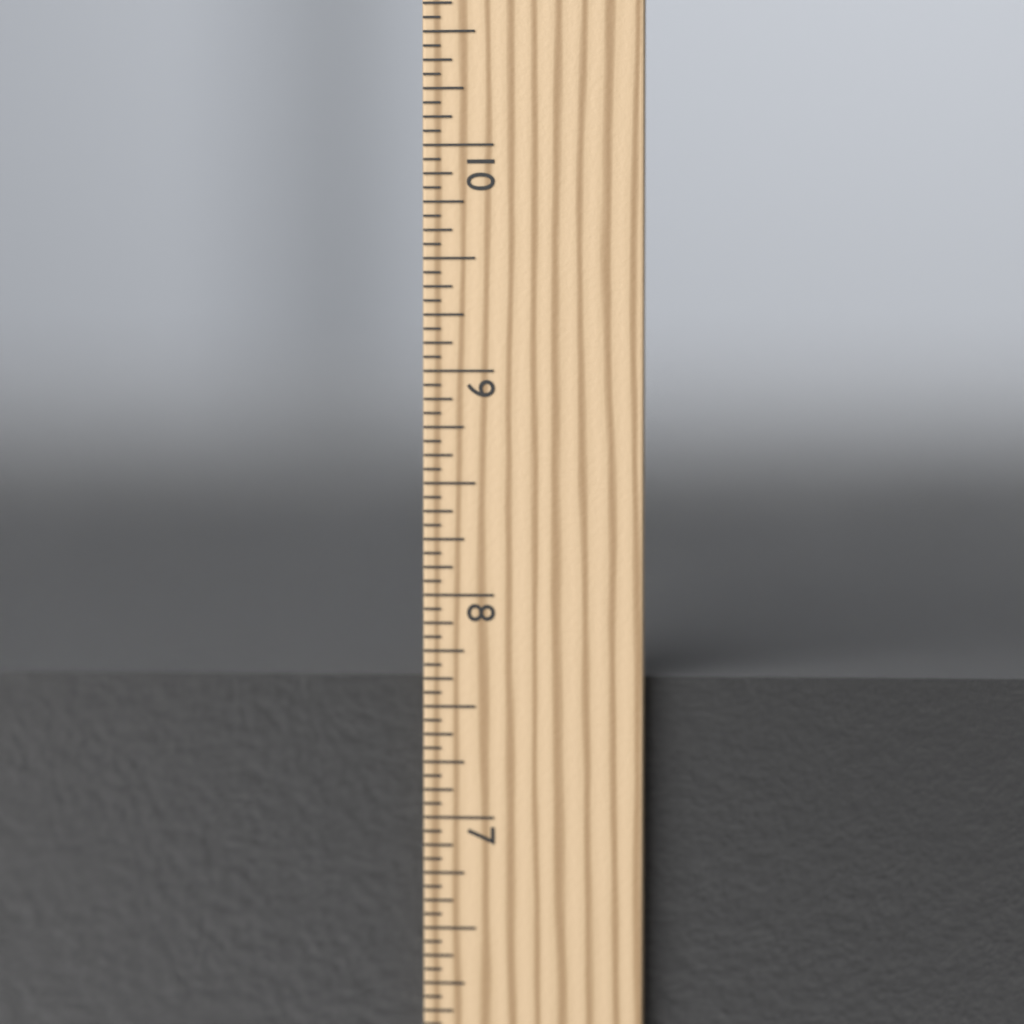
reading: 7.6250 in
